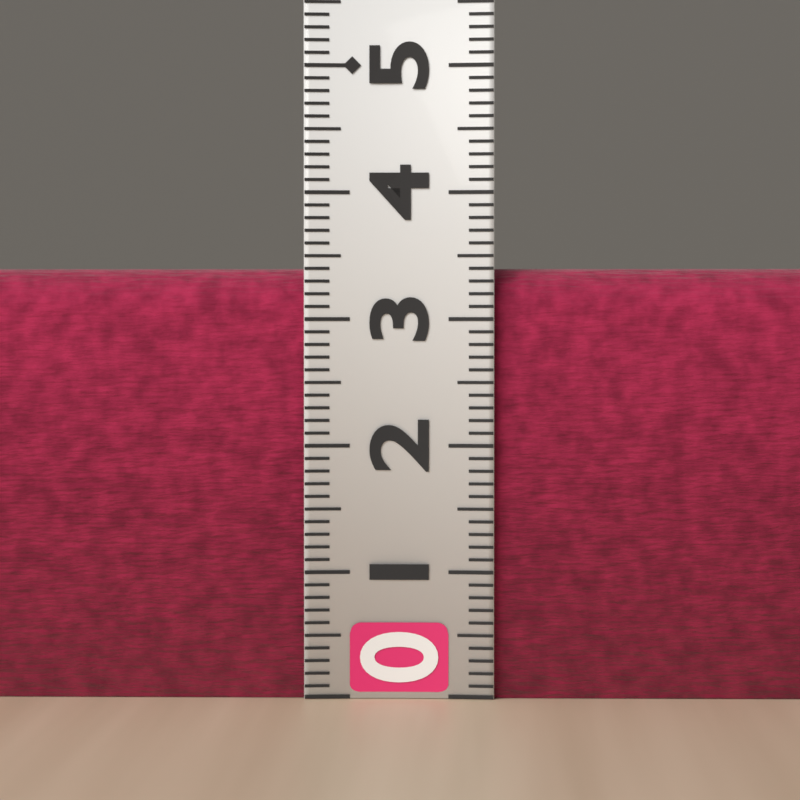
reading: 3.4 (no unit)
